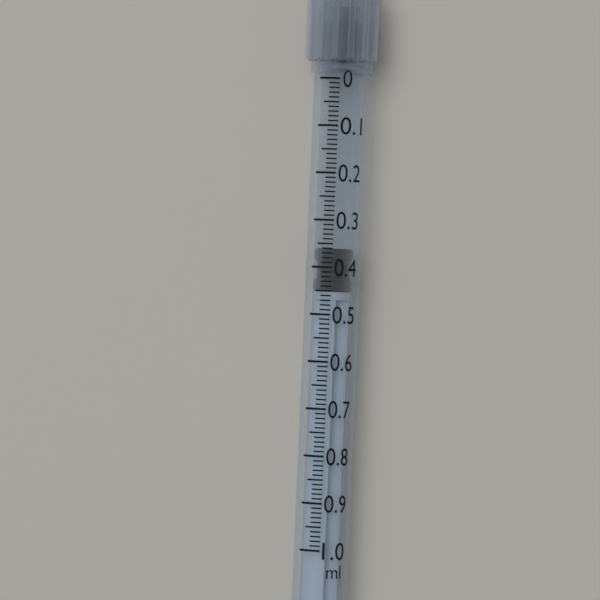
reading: 0.36 ml
